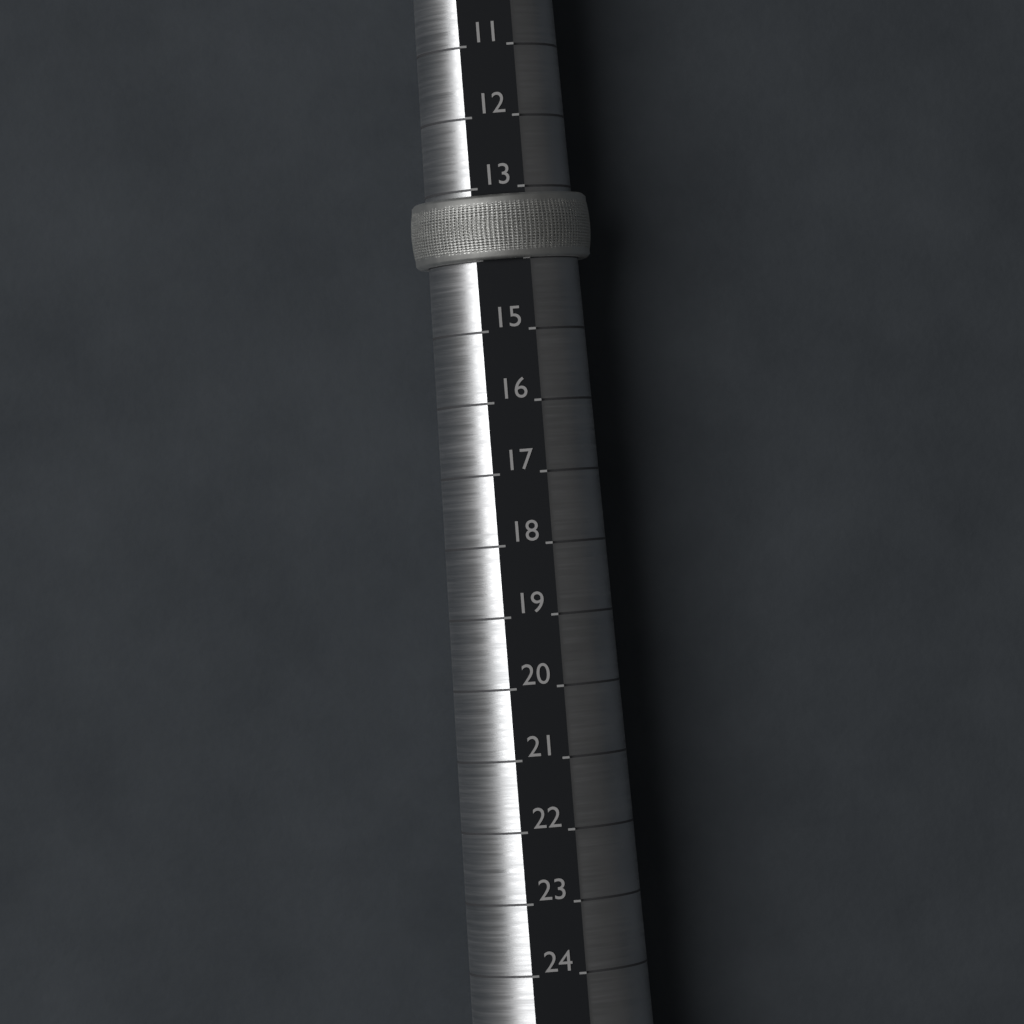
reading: 14 (no unit)
